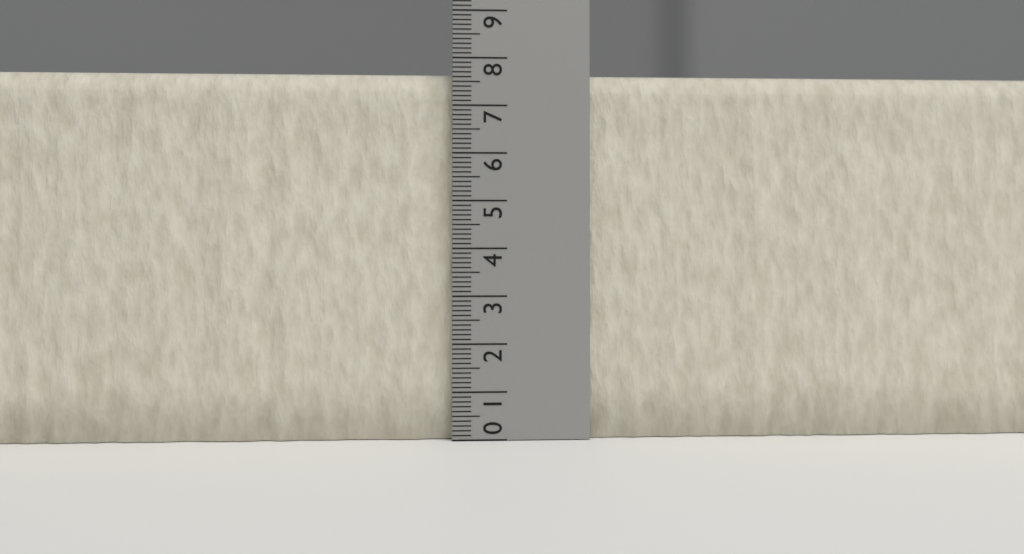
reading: 7.7 (no unit)
